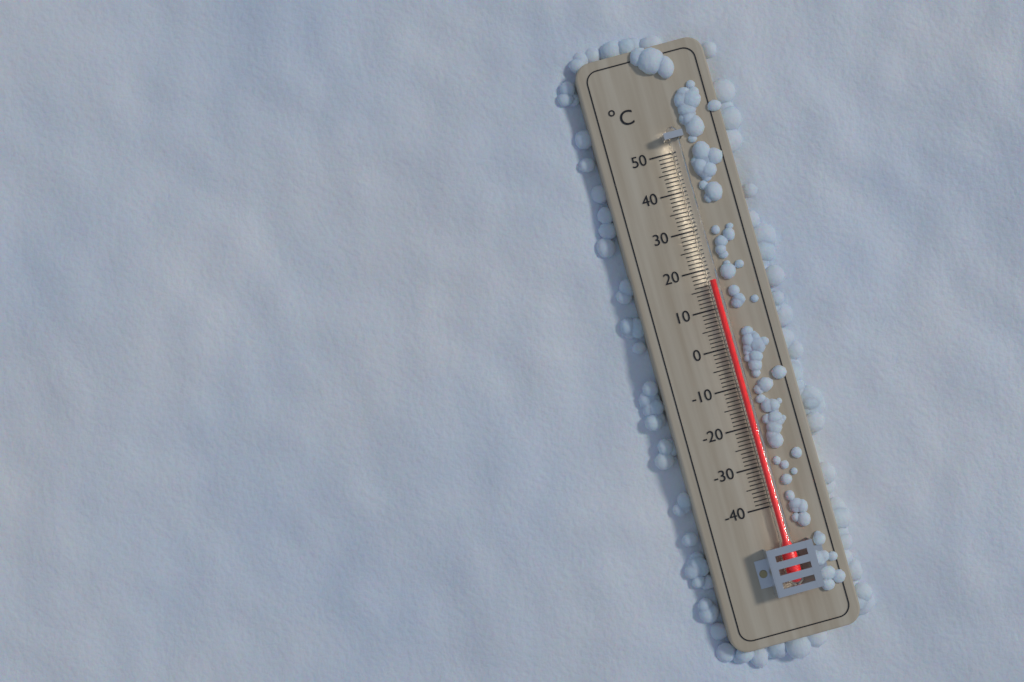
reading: 17 °C
